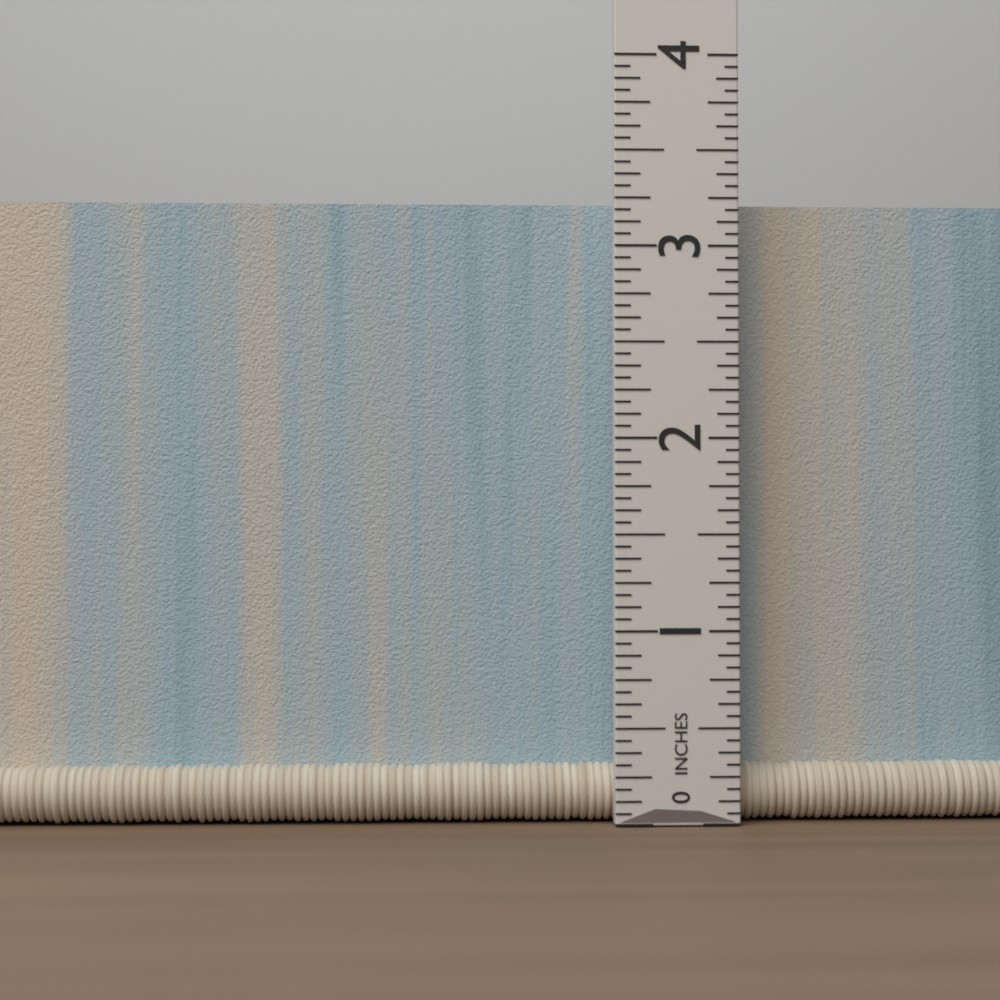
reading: 3.2500 in
